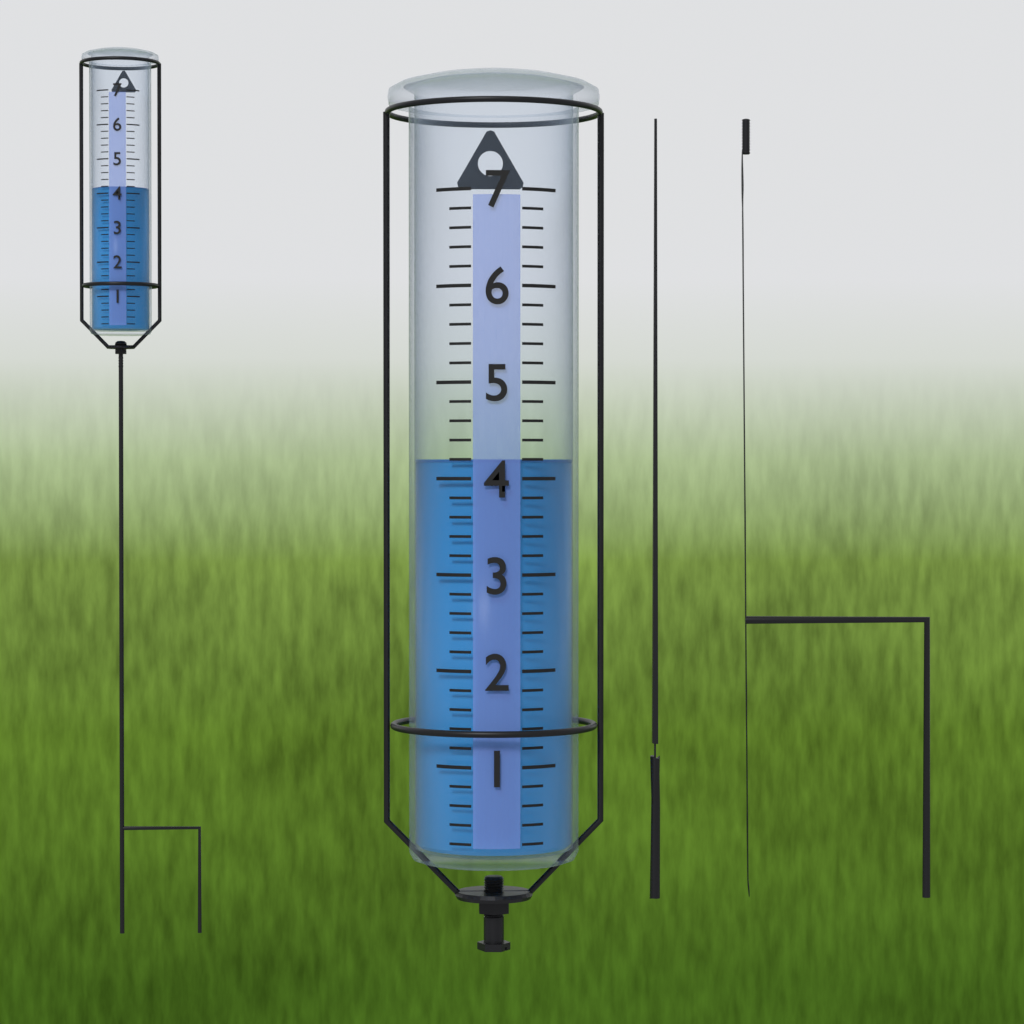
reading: 4.2 (no unit)
